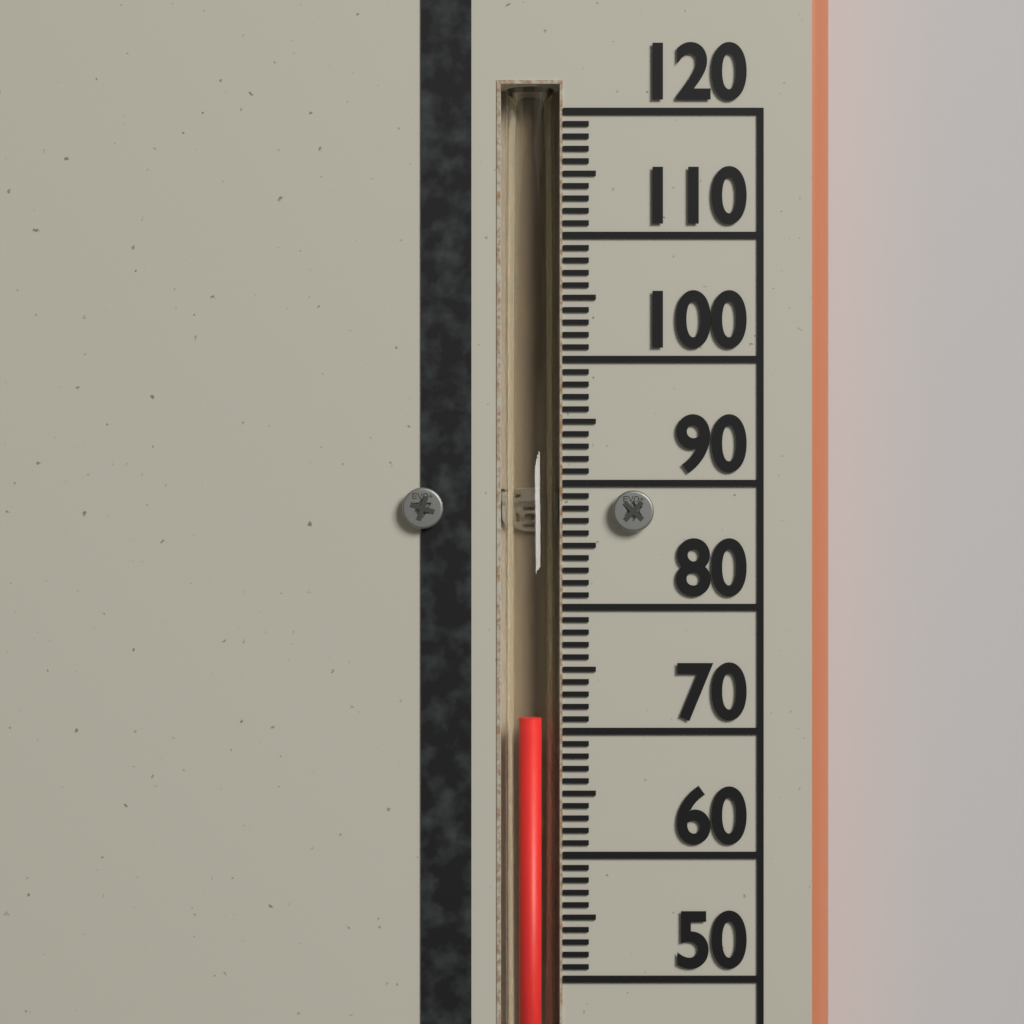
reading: 71 (no unit)
